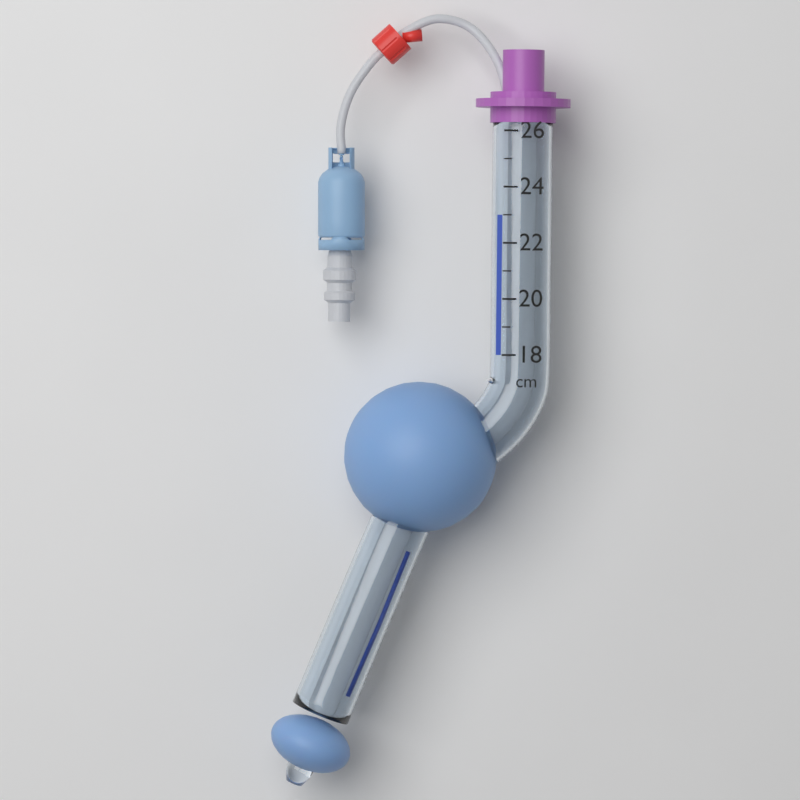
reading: 23 cm
